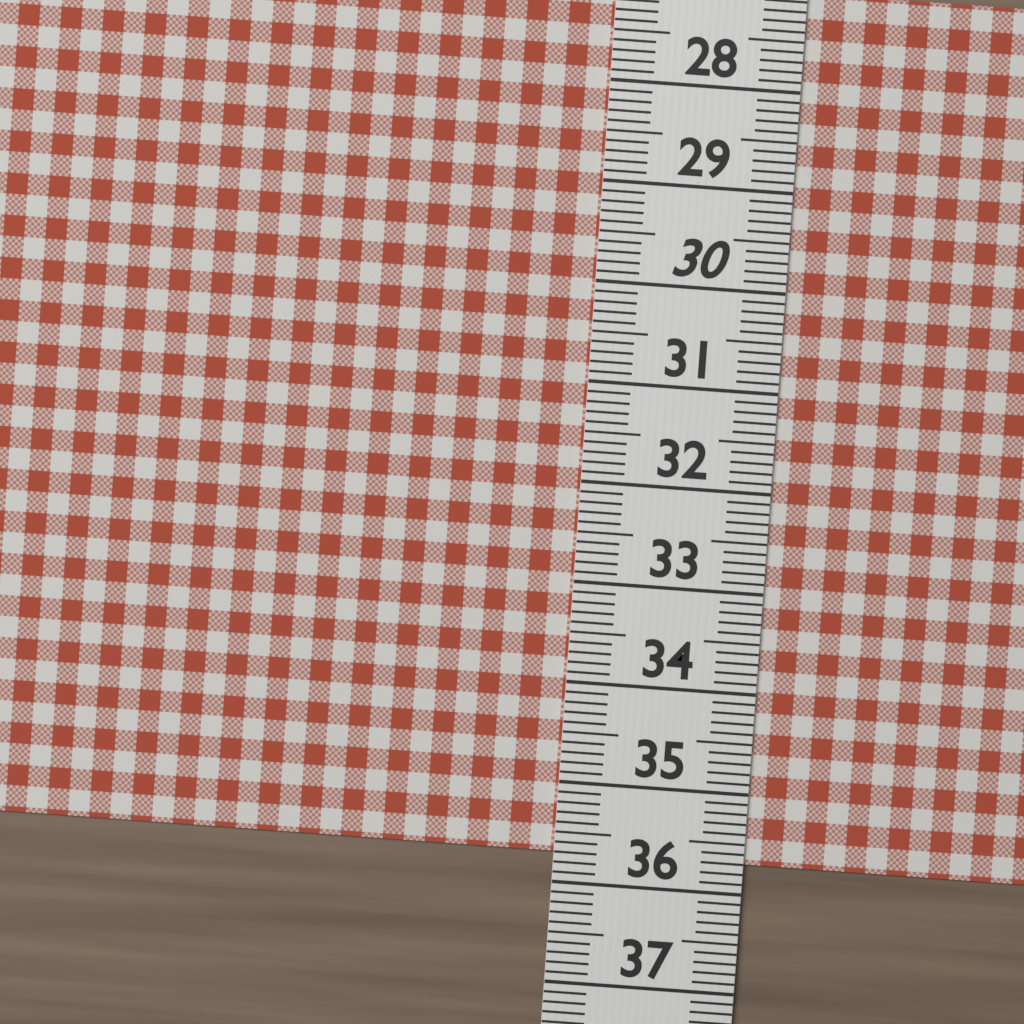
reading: 35.7 (no unit)
